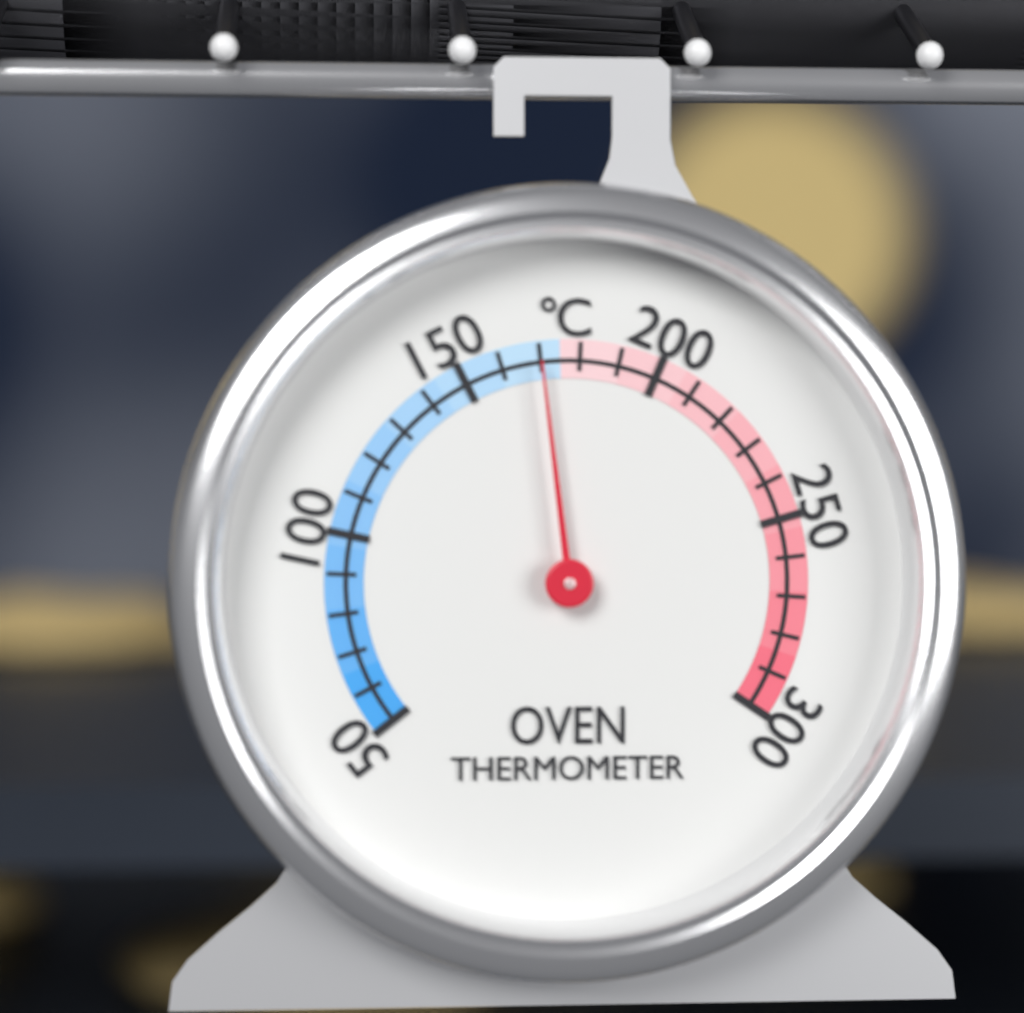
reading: 170 °C
